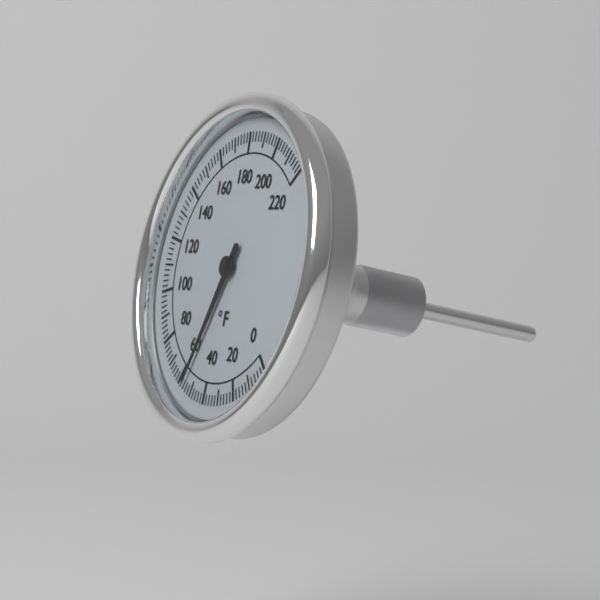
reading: 56 °F
